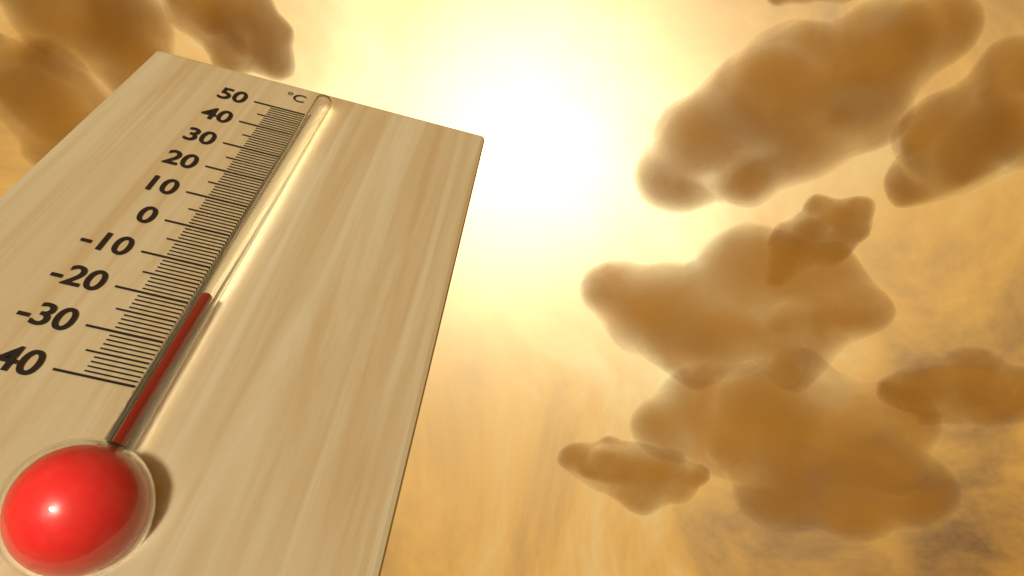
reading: -20 °C
